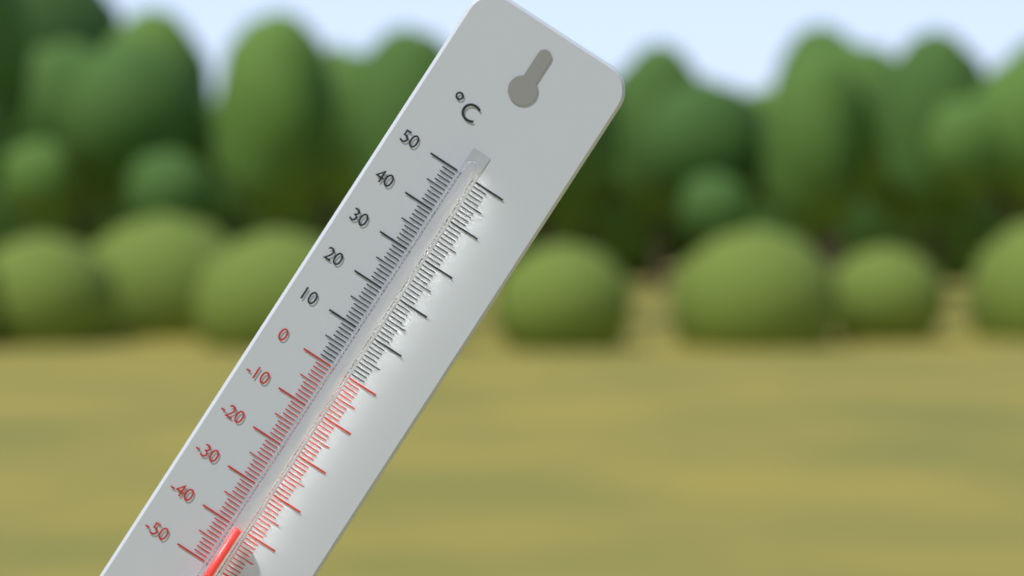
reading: -40 °C
